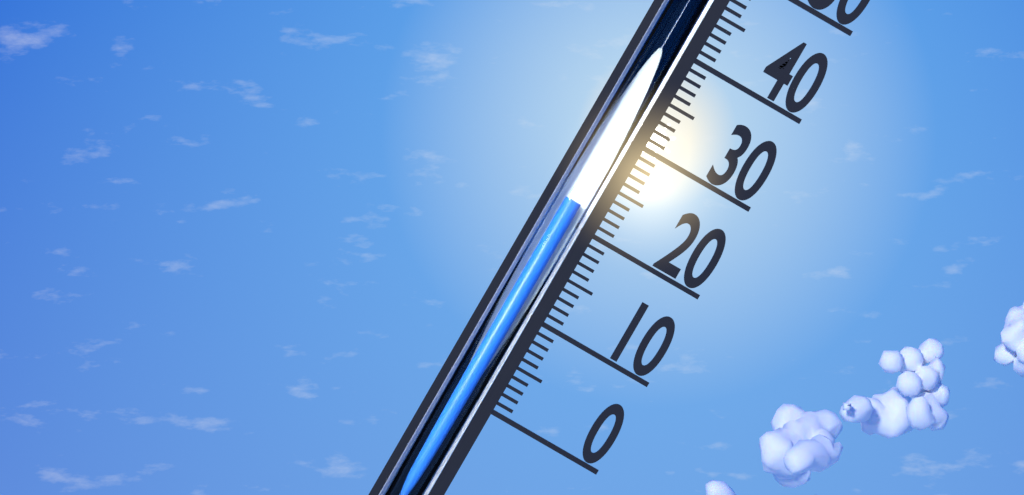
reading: 22 (no unit)
